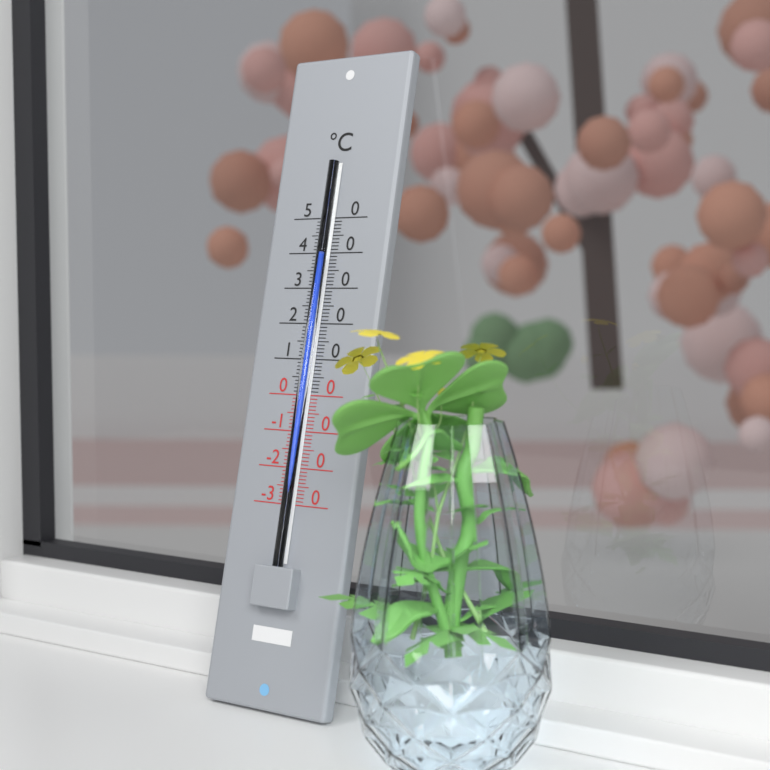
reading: 39 °C
